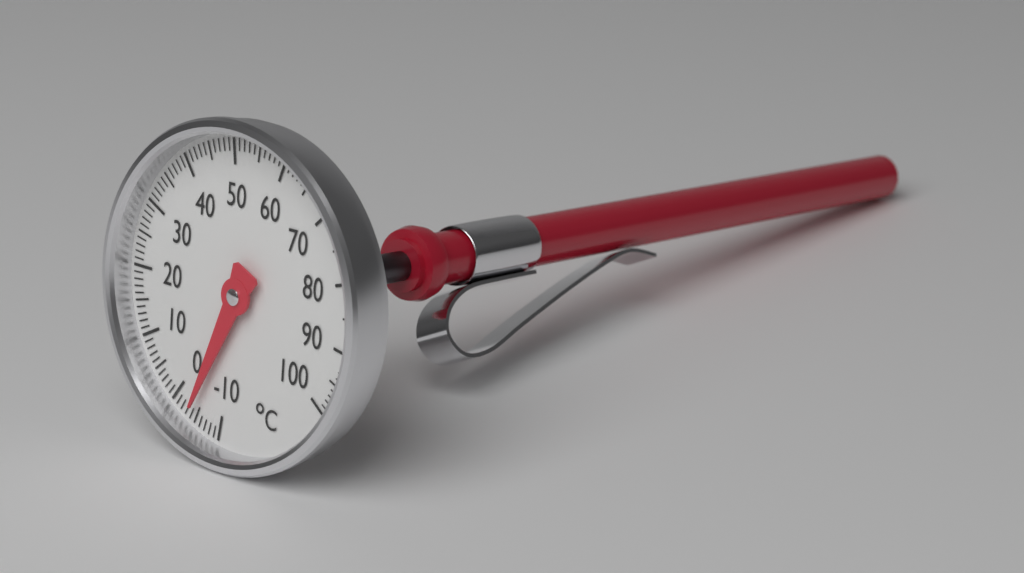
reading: -4 °C
